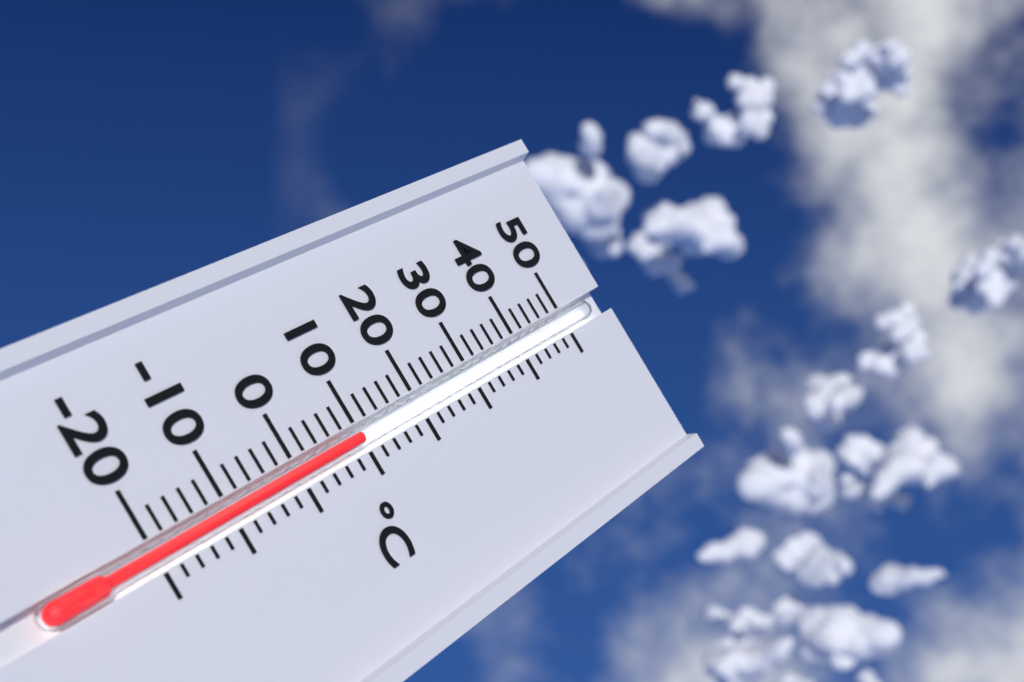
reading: 10 °C
